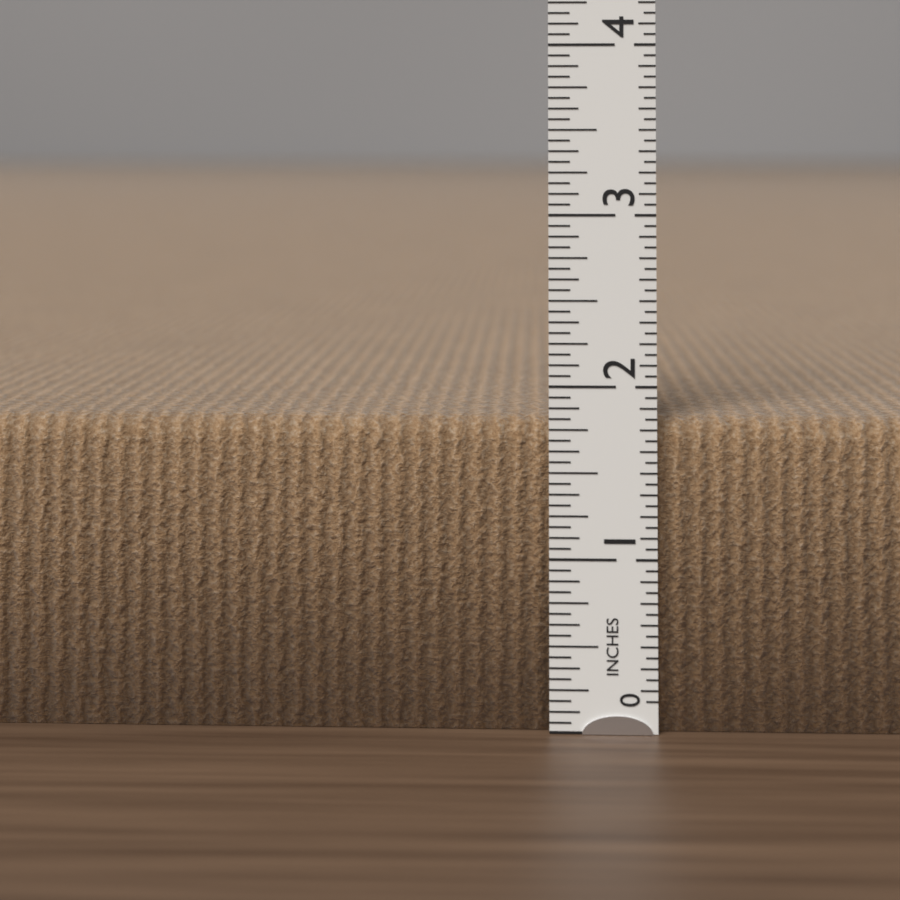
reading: 1.8125 in
